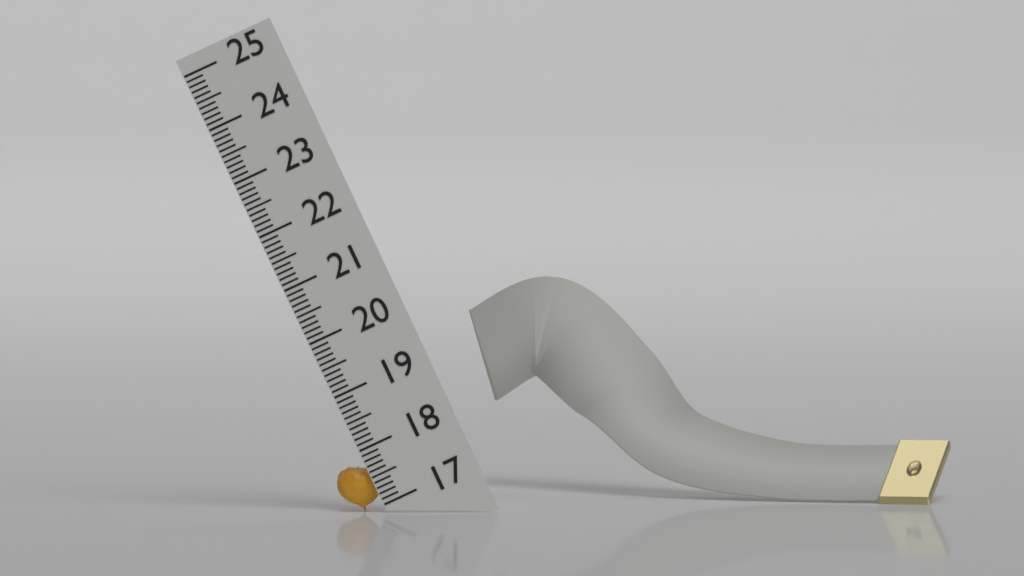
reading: 17.8 (no unit)
